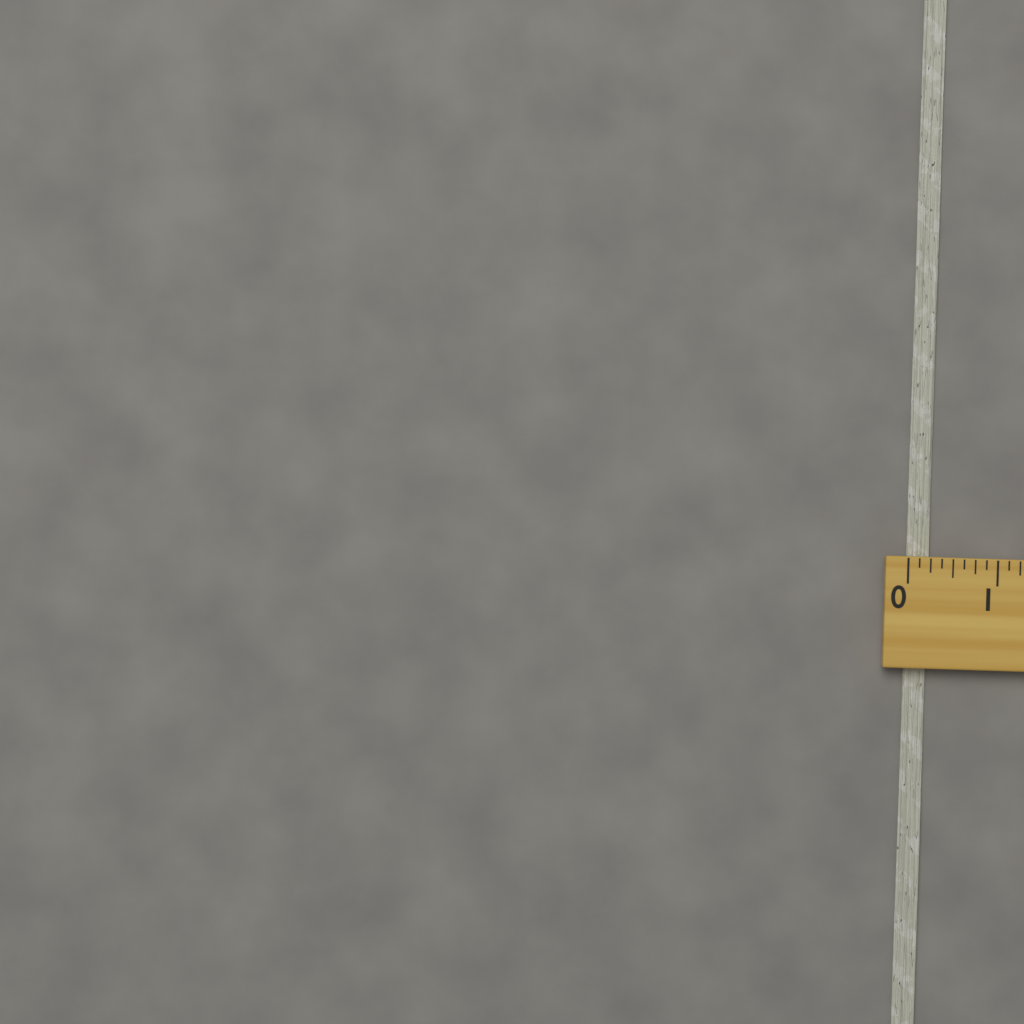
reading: 0.250 (no unit)
